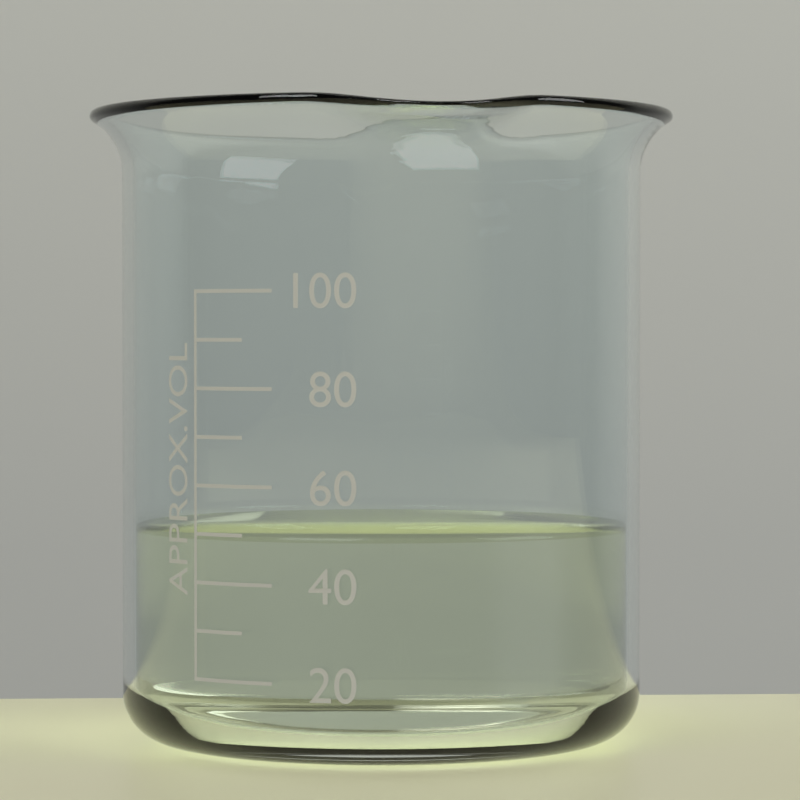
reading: 50 (no unit)
